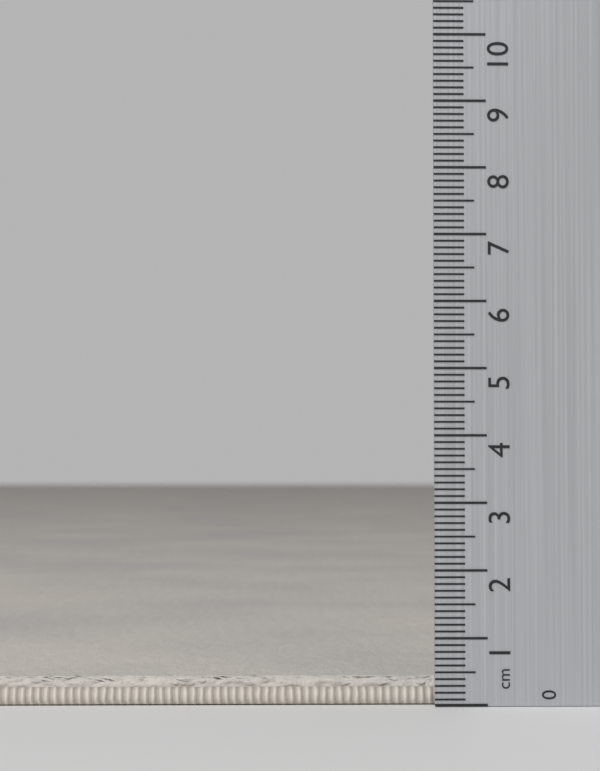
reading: 0.4 cm
